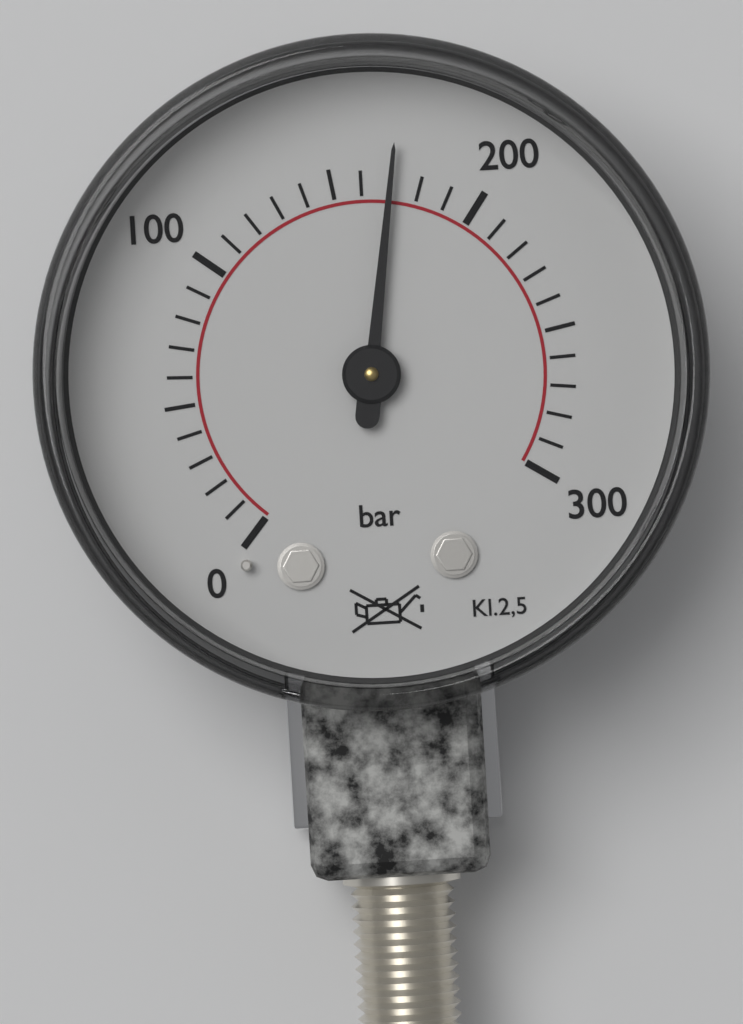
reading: 170 bar
